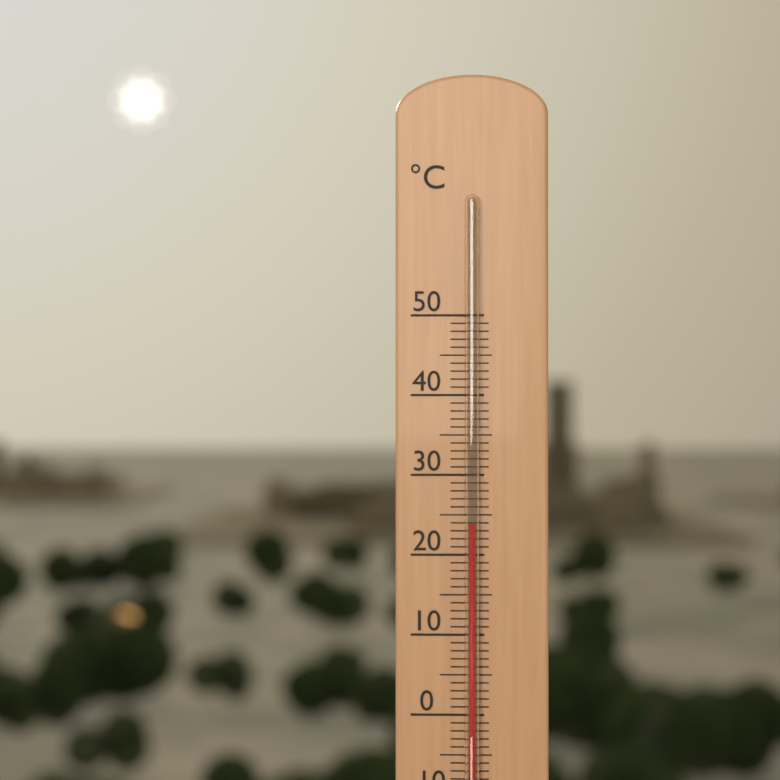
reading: 24 °C
